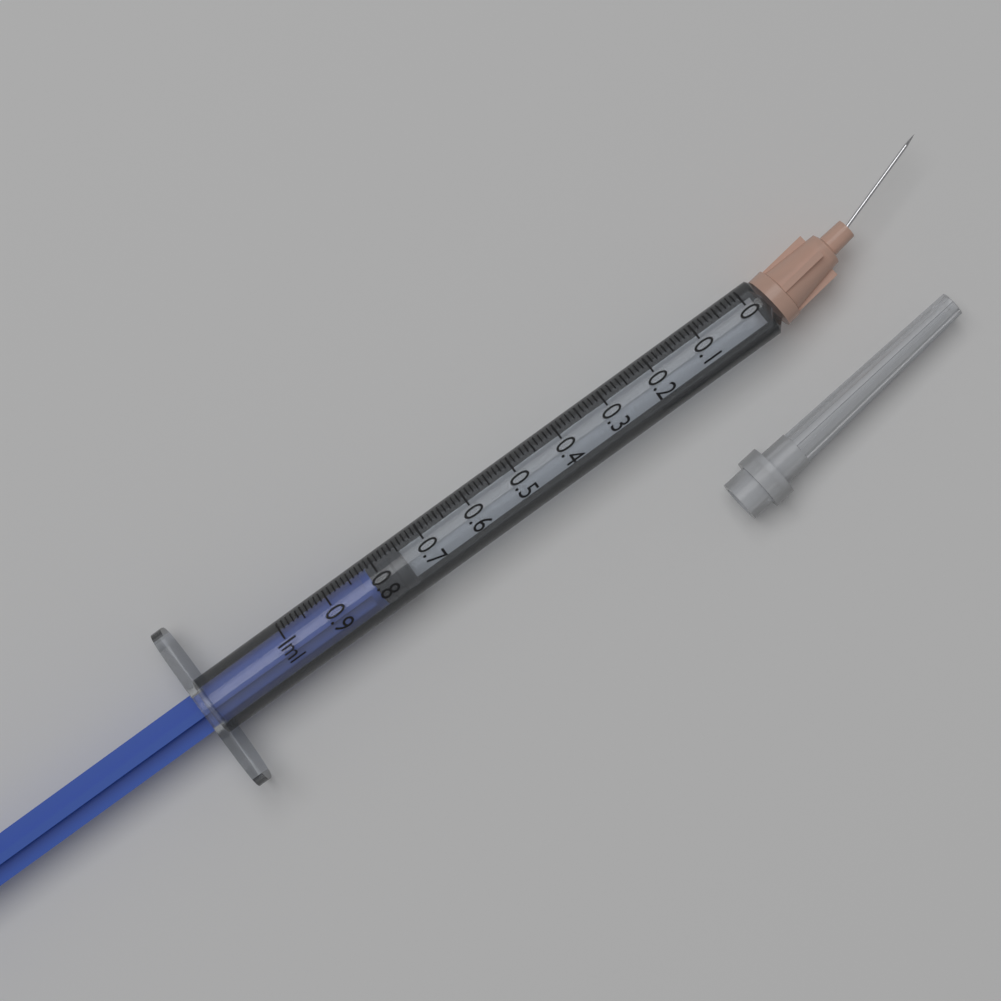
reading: 0.75 ml
